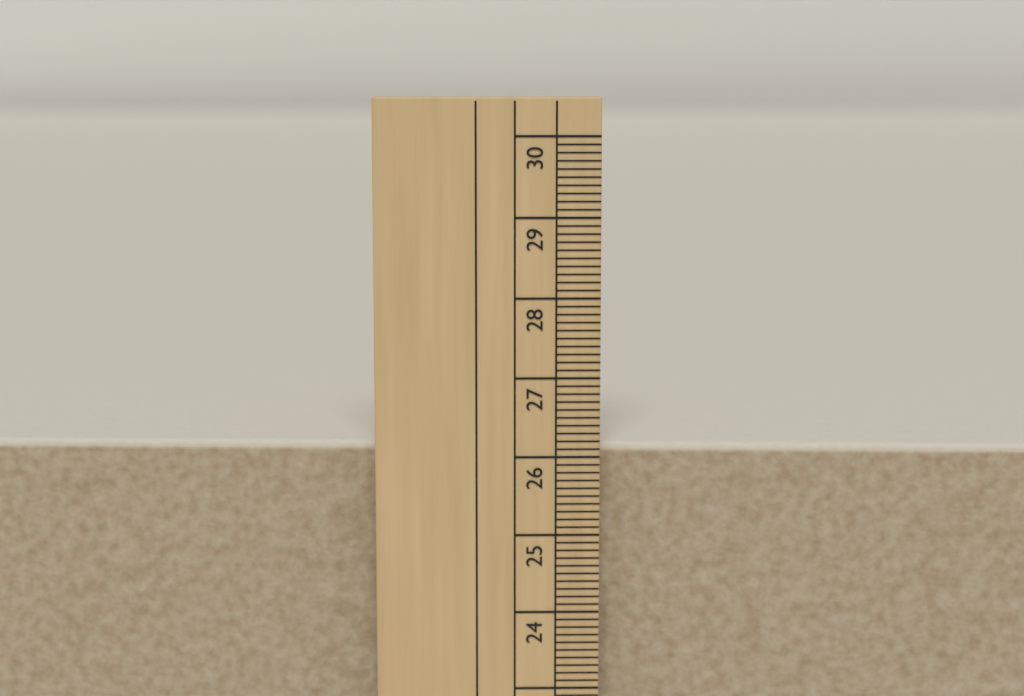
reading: 26.1 cm
